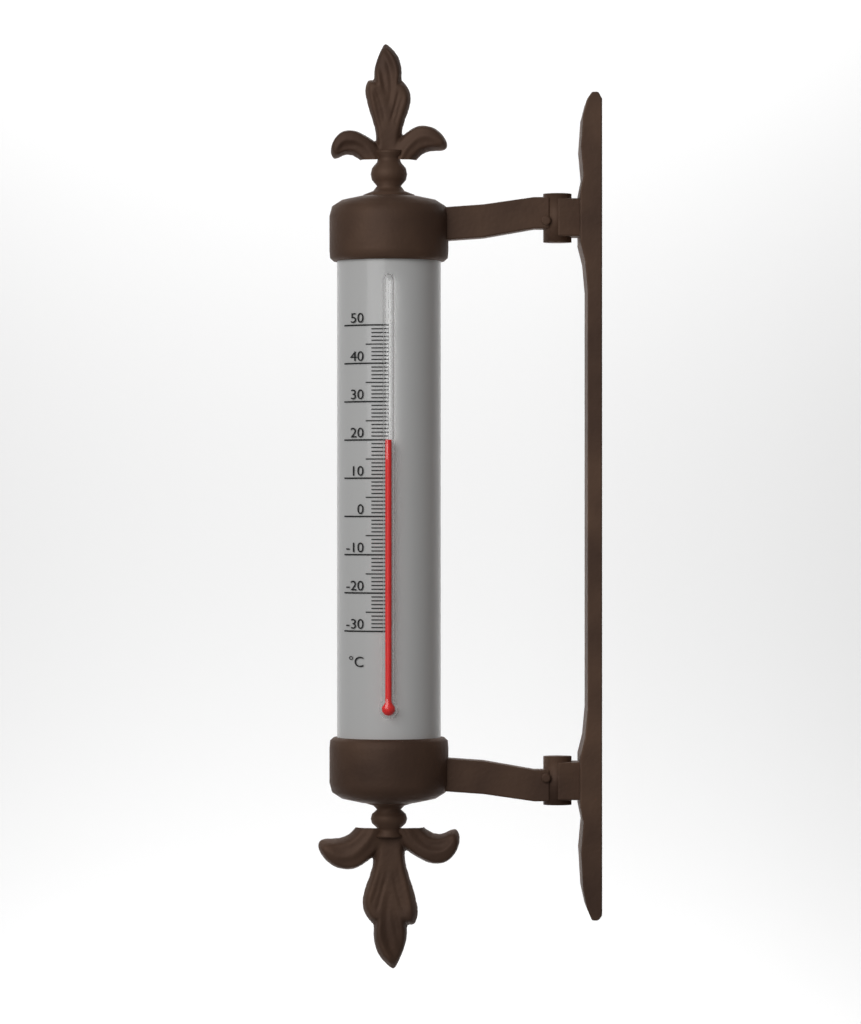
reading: 20 °C
